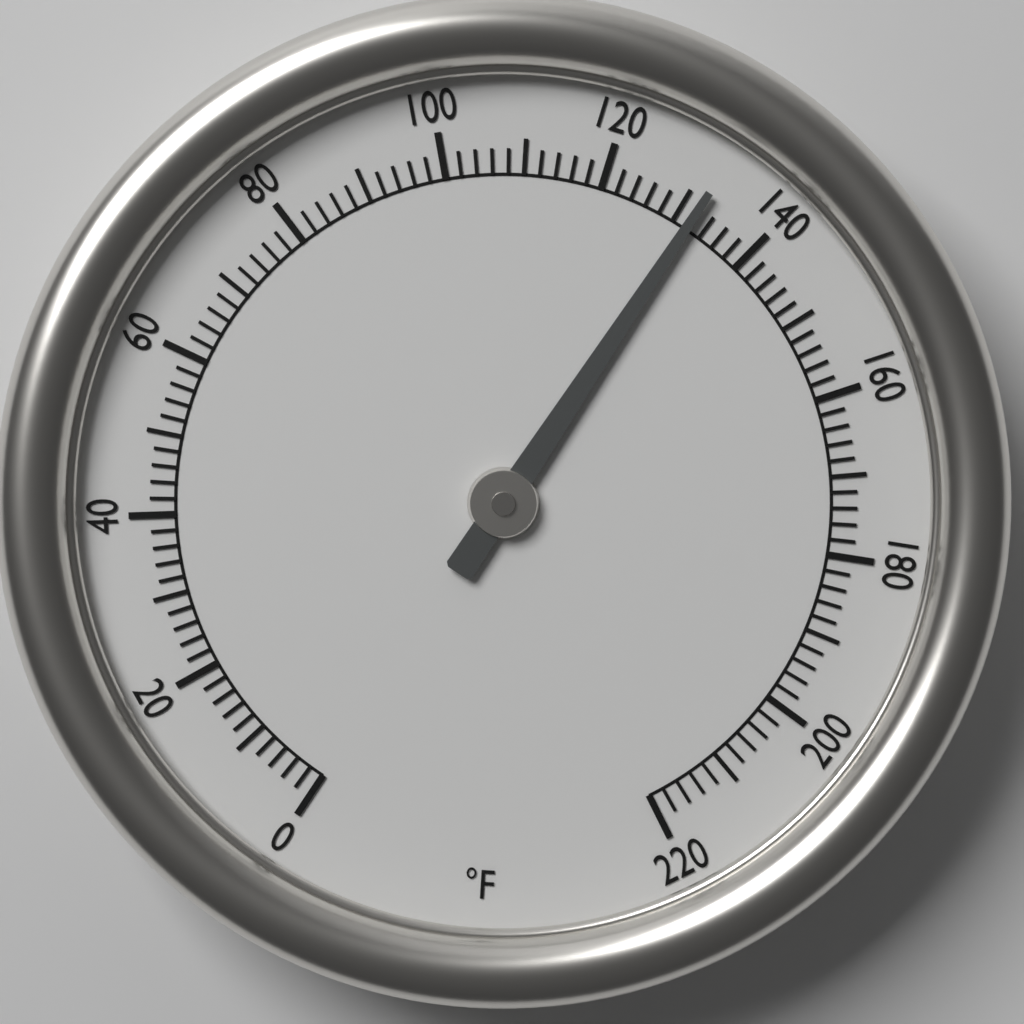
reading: 132 °F
